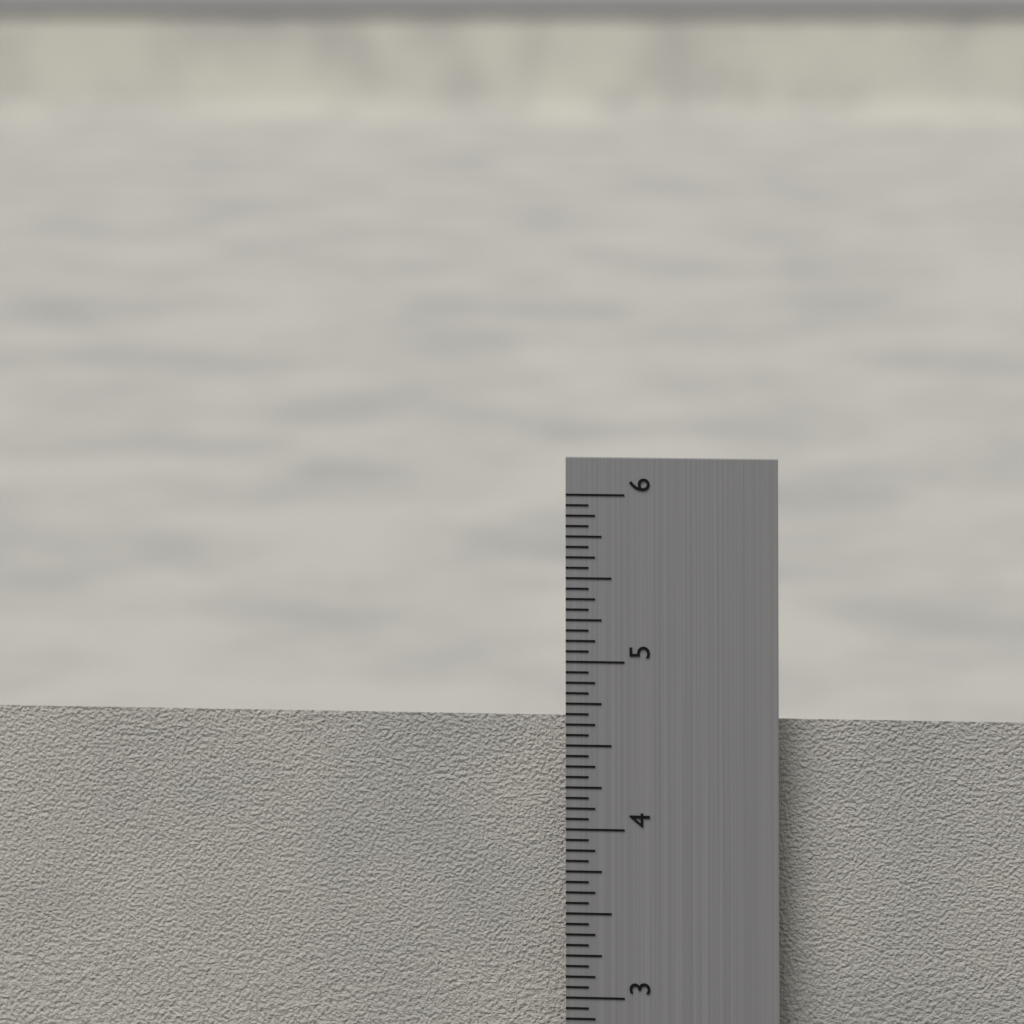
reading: 4.6250 in
